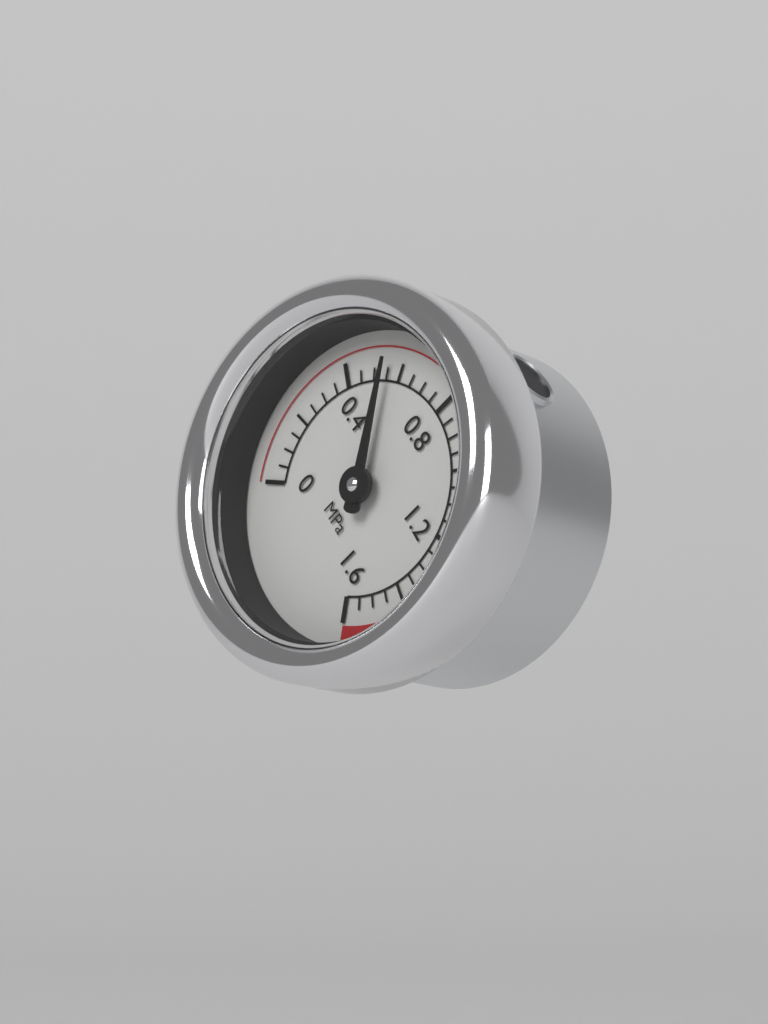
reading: 0.55 MPa
